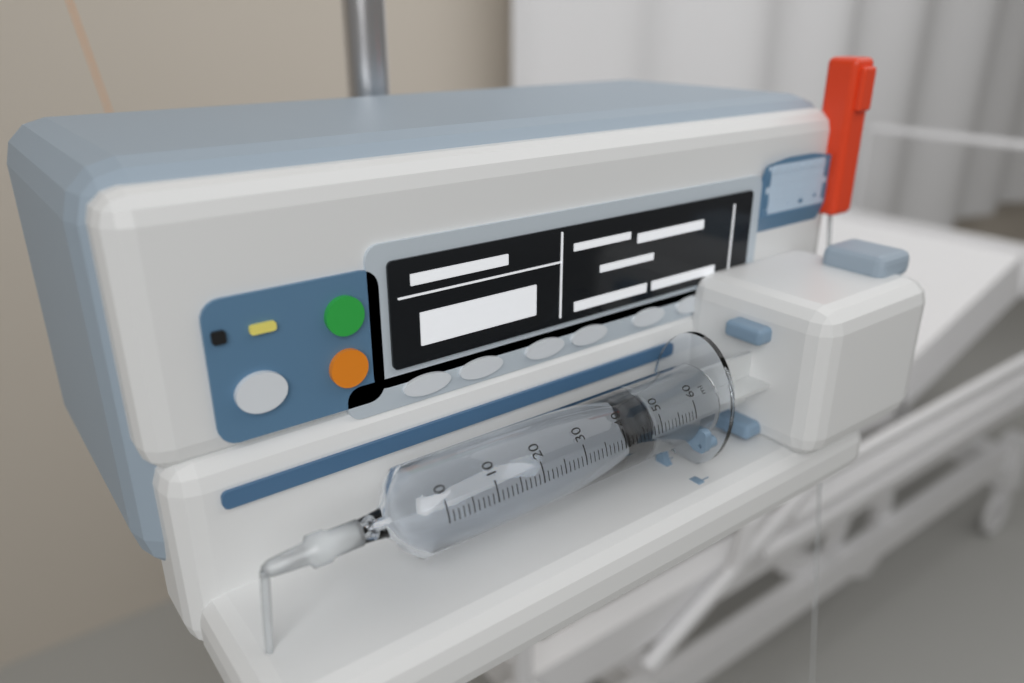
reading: 41 ml
